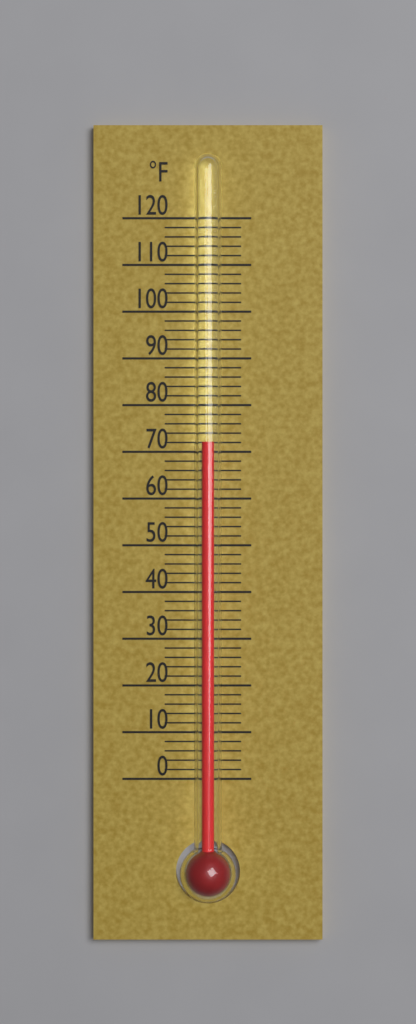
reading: 72 °F
